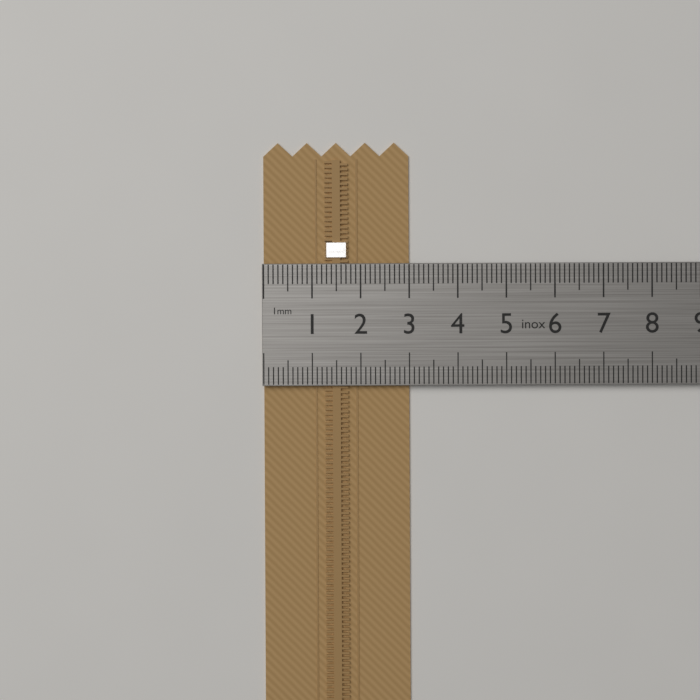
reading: 3.0 cm
